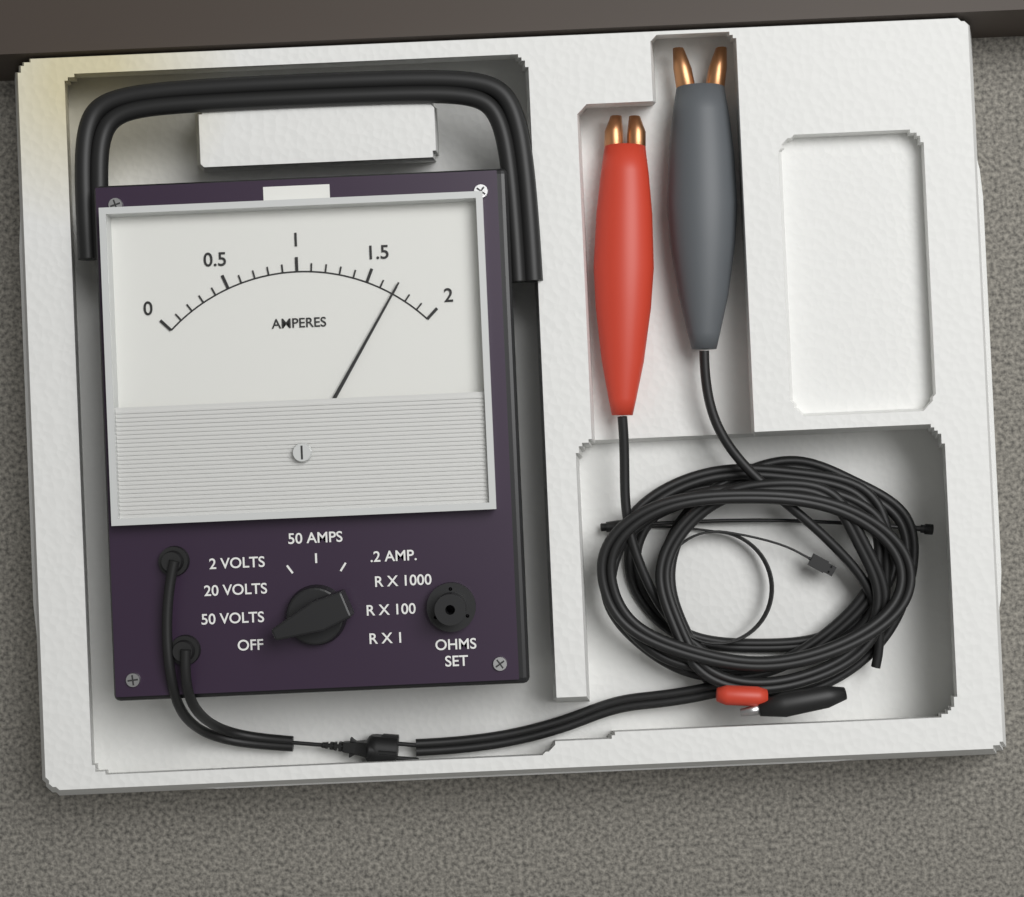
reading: 1.7 A
